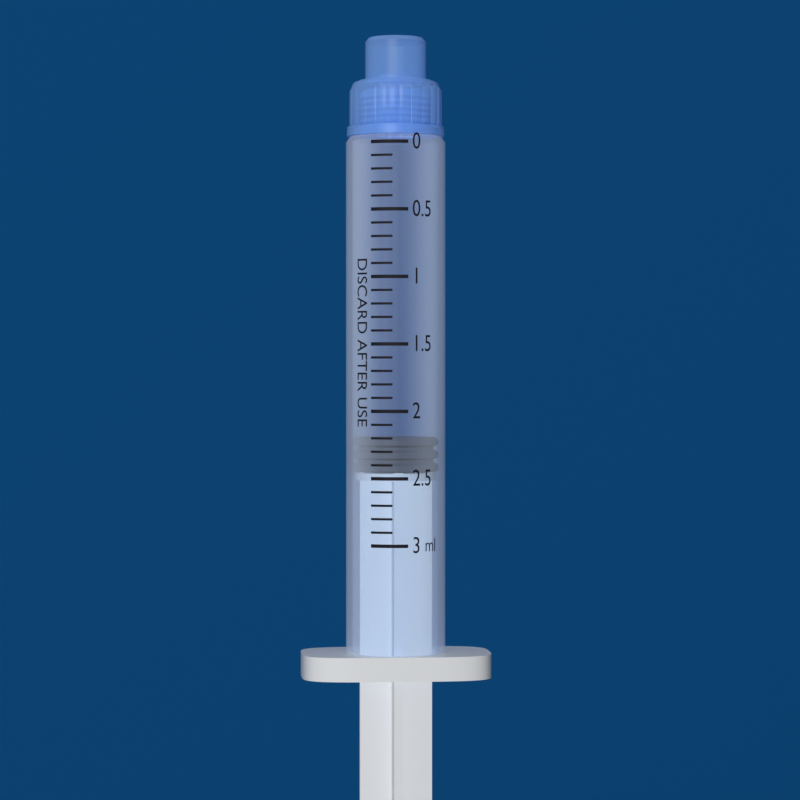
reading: 2.2 ml
